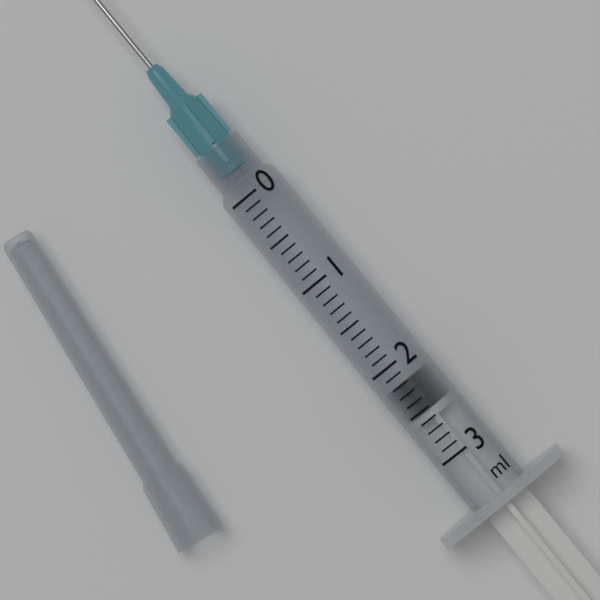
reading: 2.2 ml
